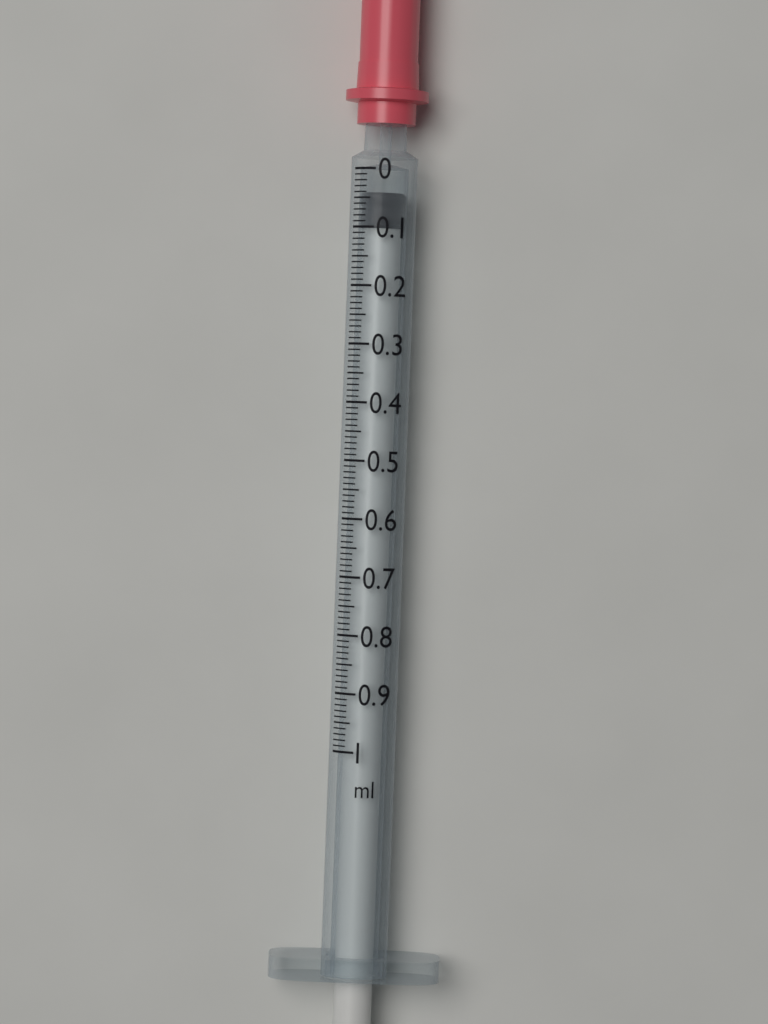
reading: 0.04 ml
